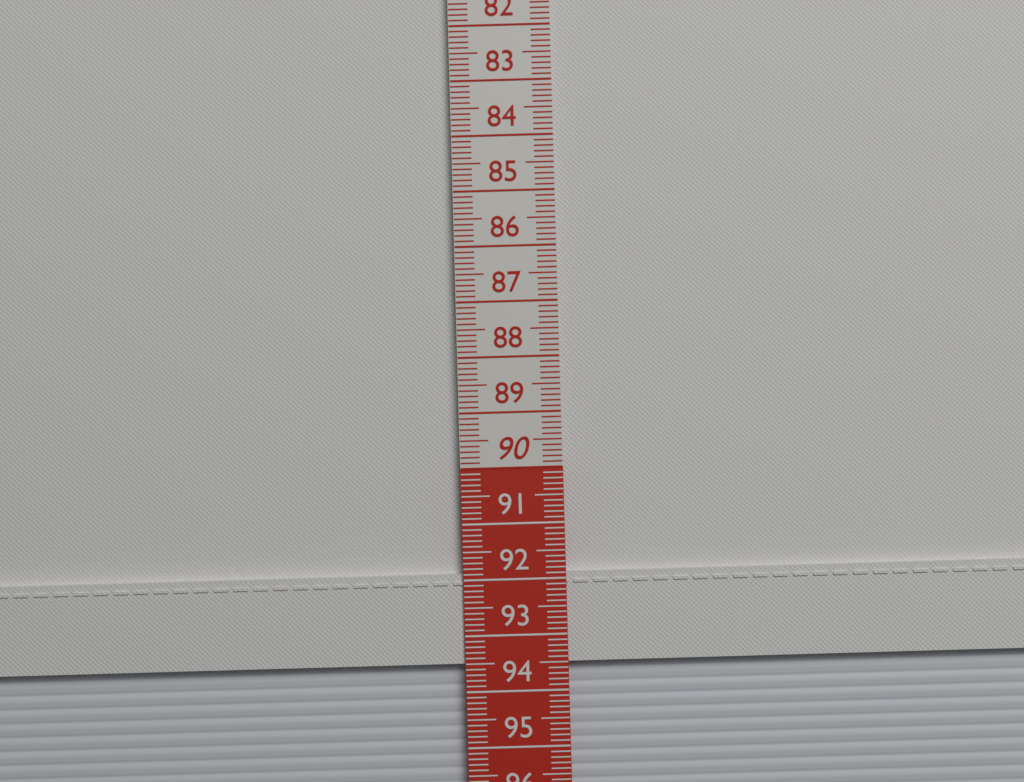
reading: 93.5 cm
